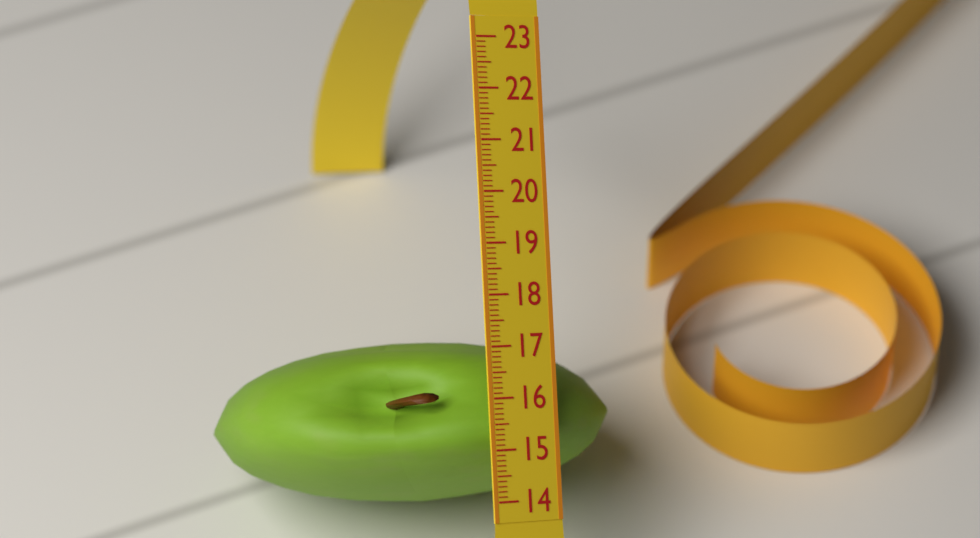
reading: 17.2 (no unit)
